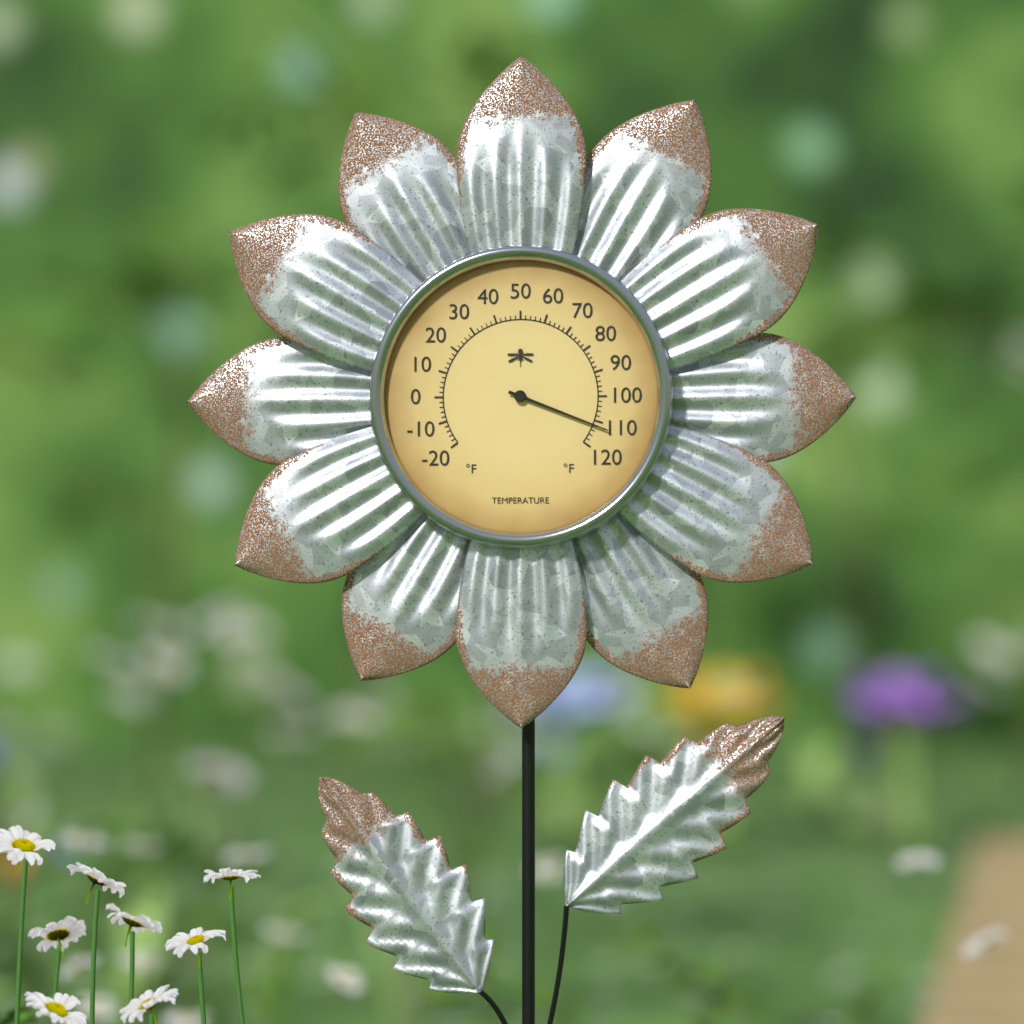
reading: 112 °F
